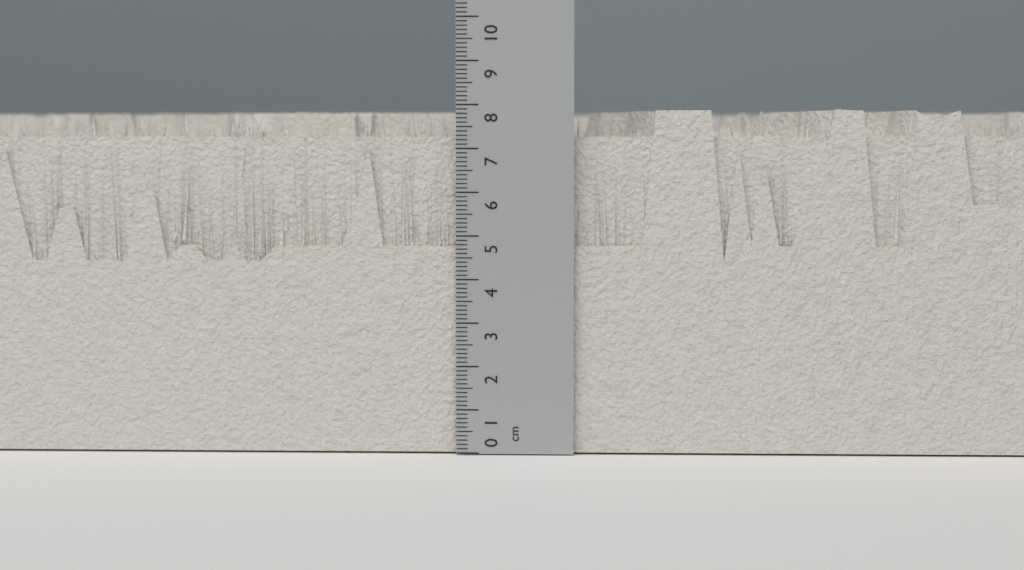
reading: 7.9 cm
